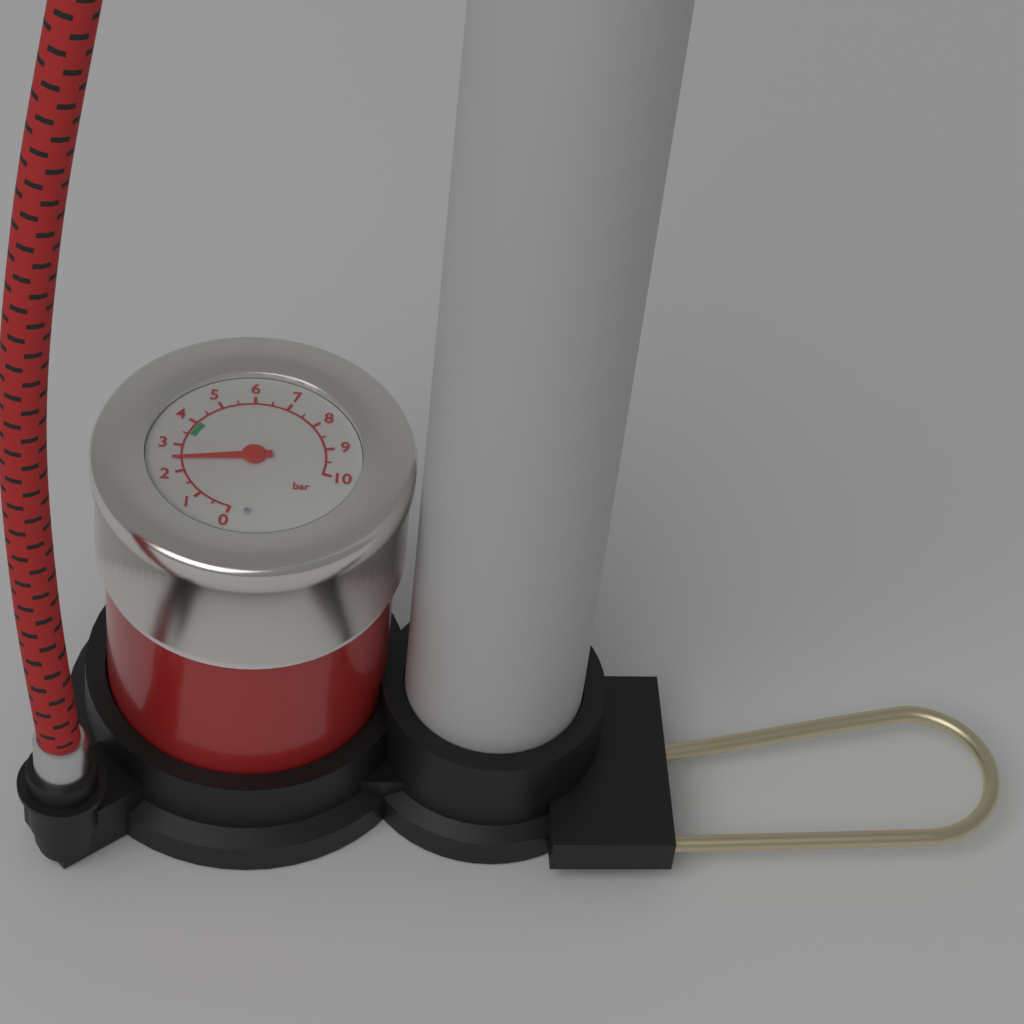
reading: 2.5 bar
